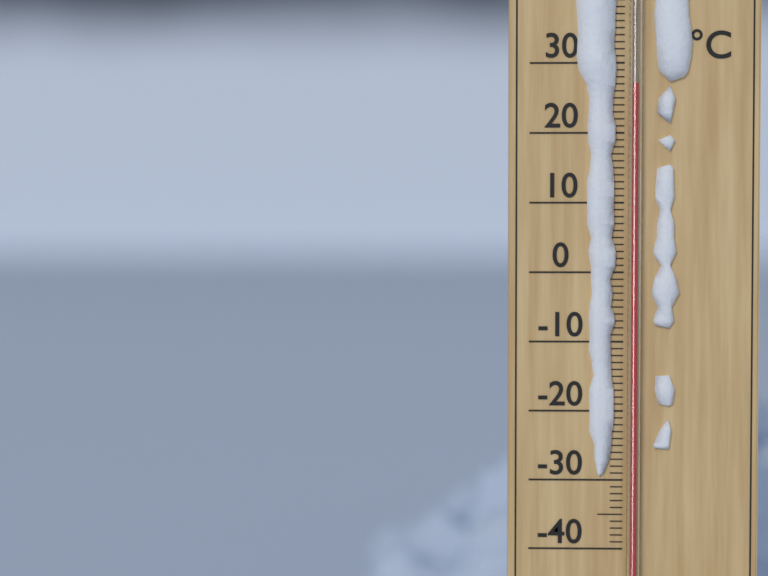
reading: 27 °C
